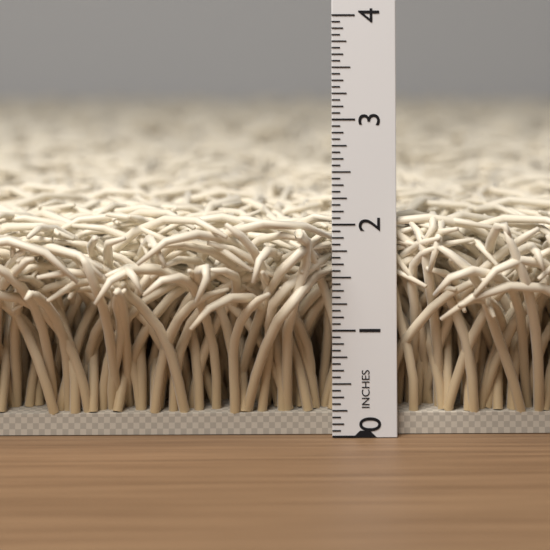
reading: 2.1250 in
